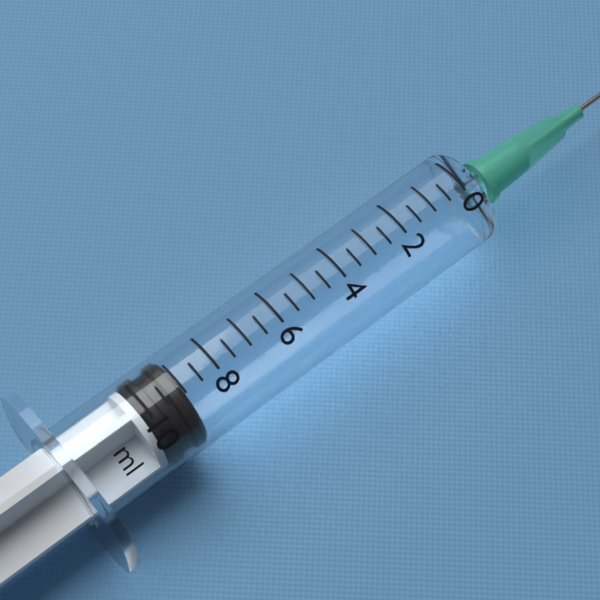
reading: 9.0 ml
